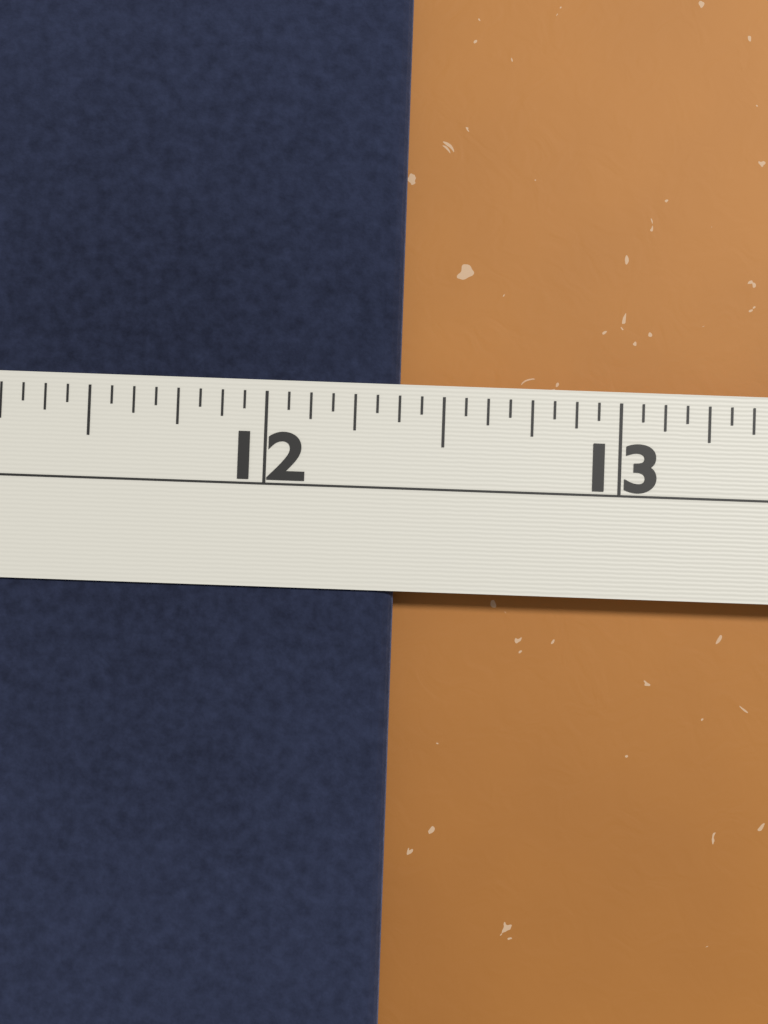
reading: 12.3750 in
